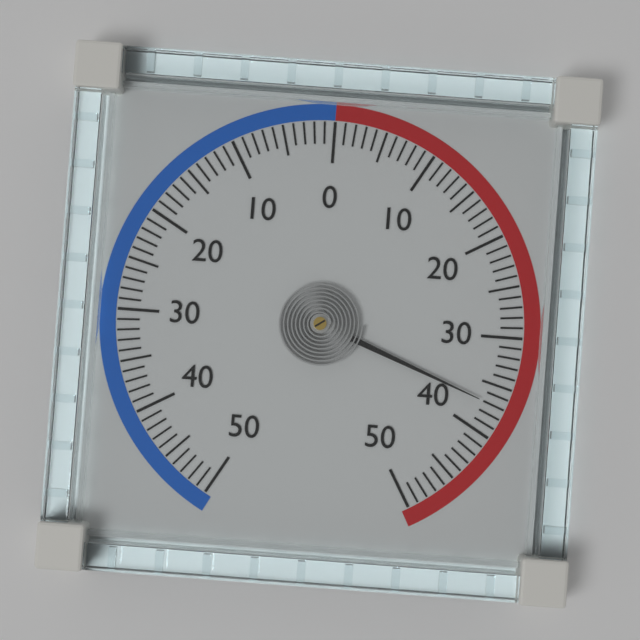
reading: 37 (no unit)
